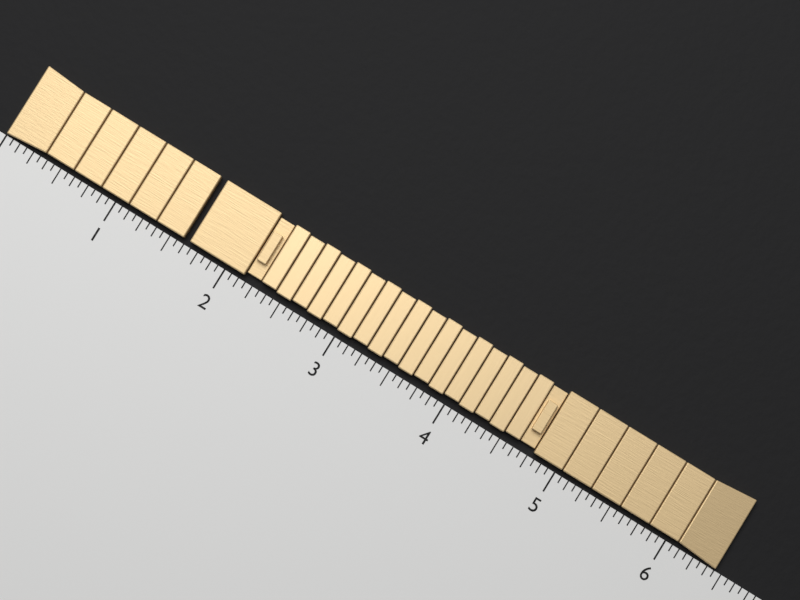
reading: 6.4375 (no unit)
